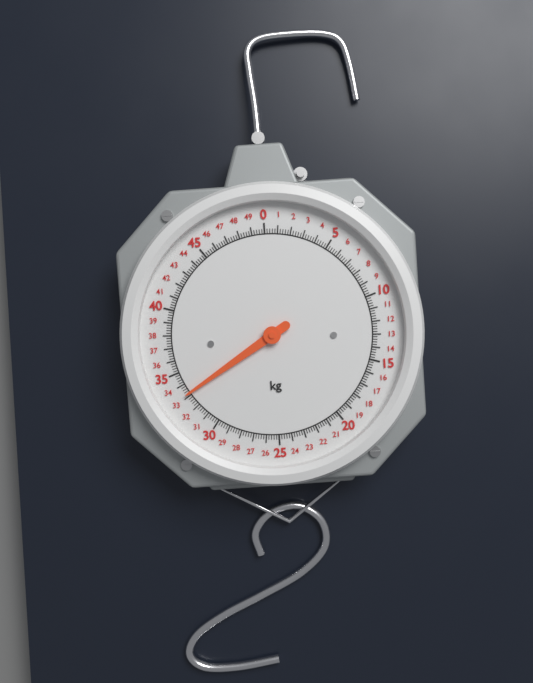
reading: 33.2 kg
